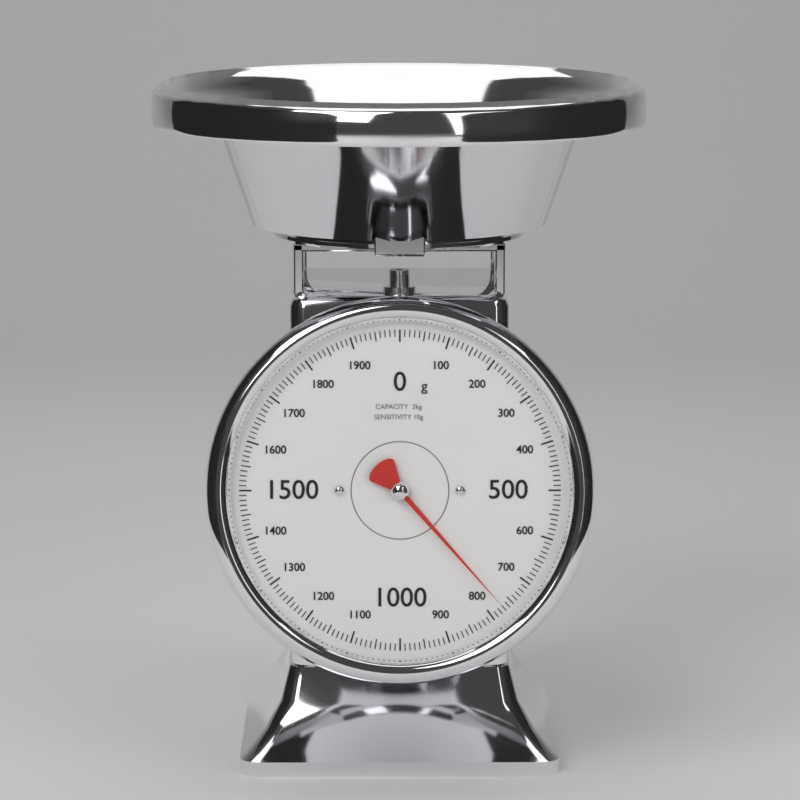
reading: 770 g
